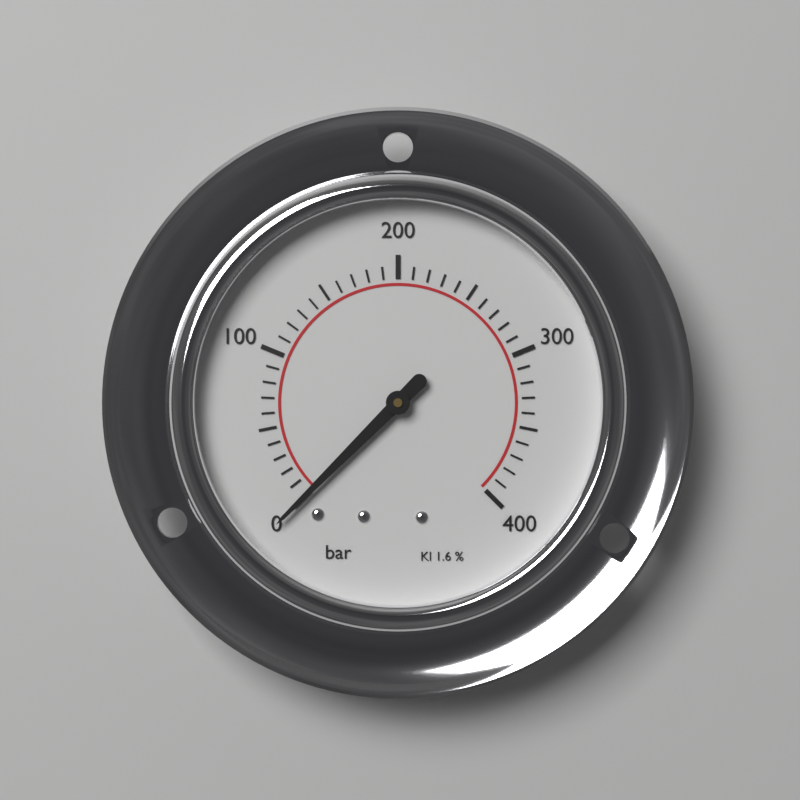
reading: 0 bar
